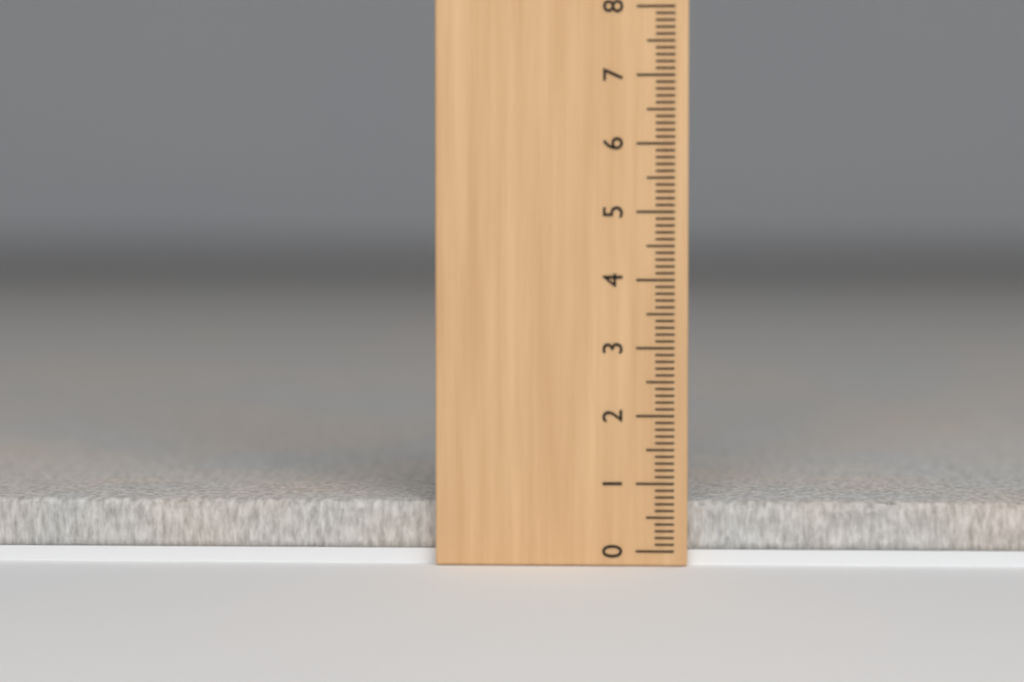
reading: 0.7 (no unit)
